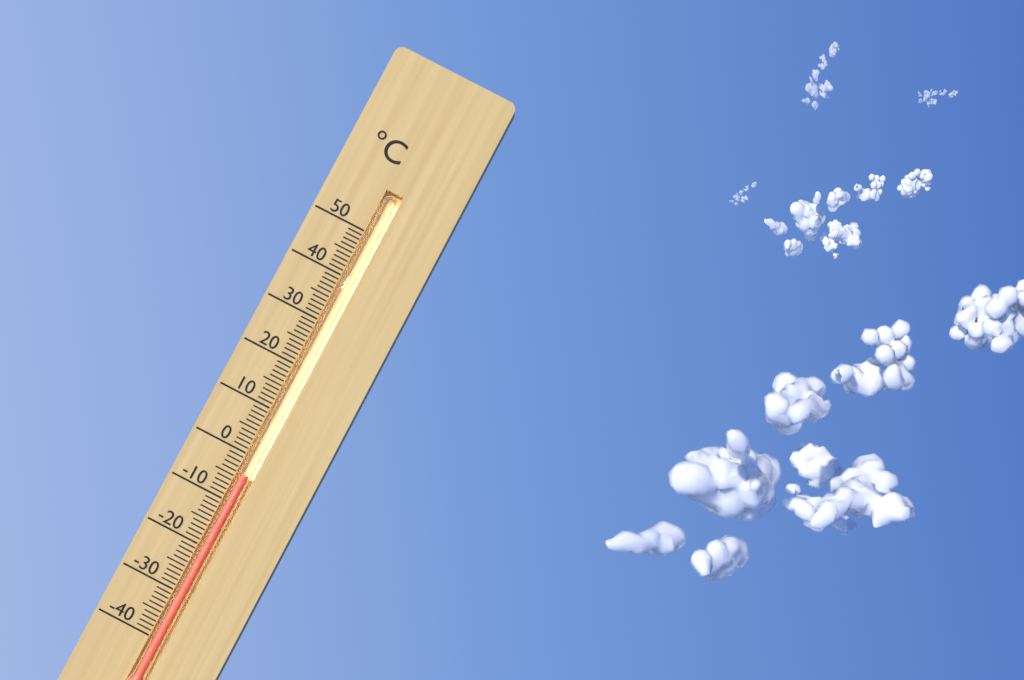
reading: -4 °C
